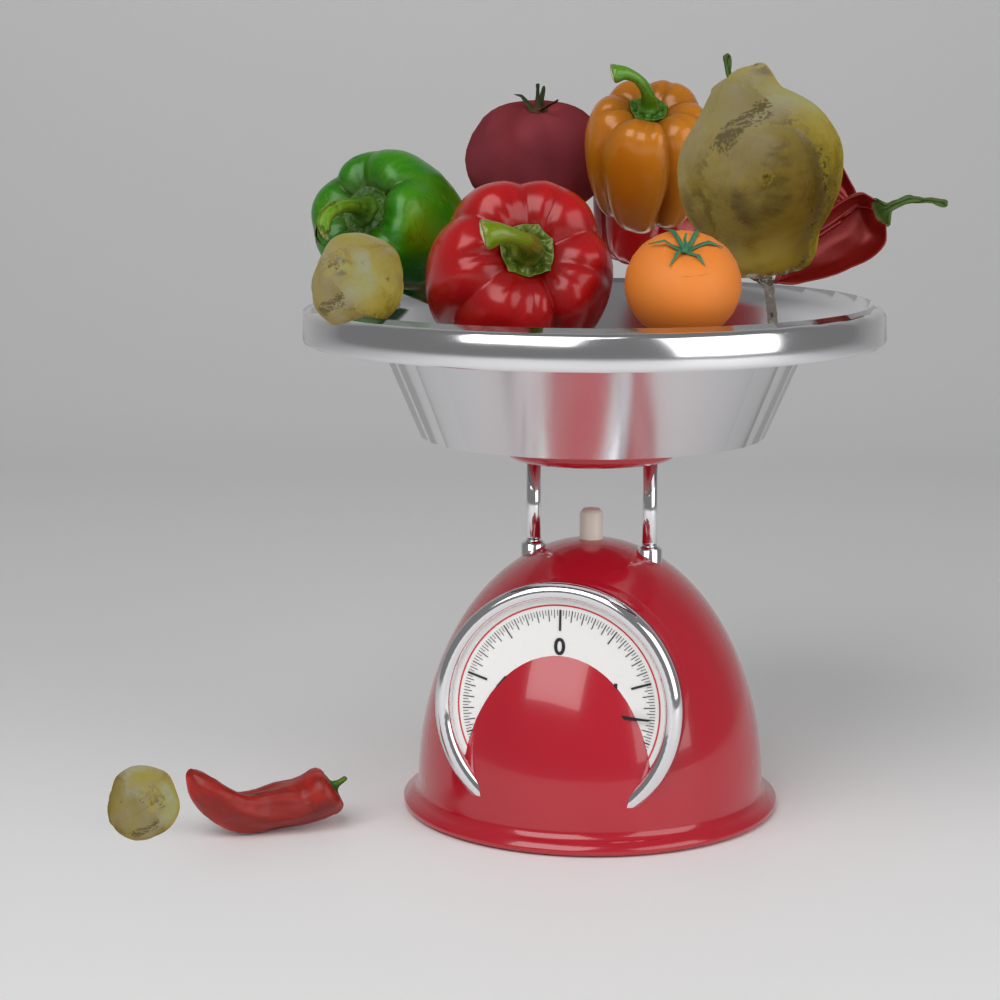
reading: 1.300 kg
